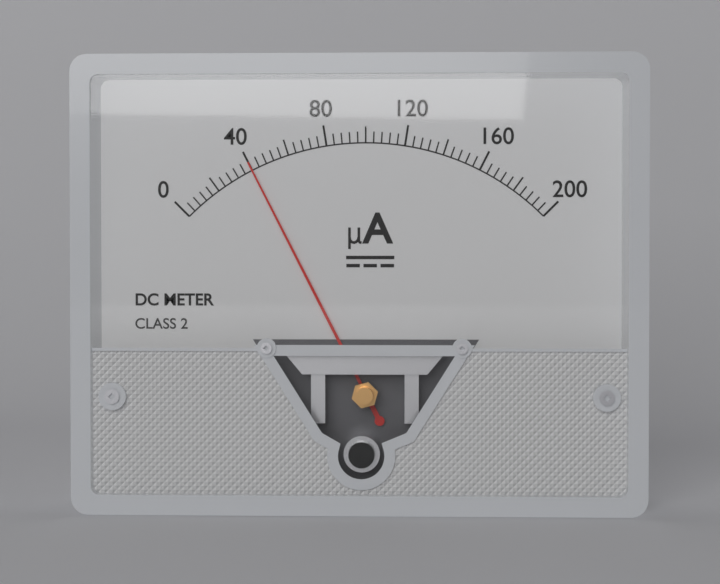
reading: 40 µA
